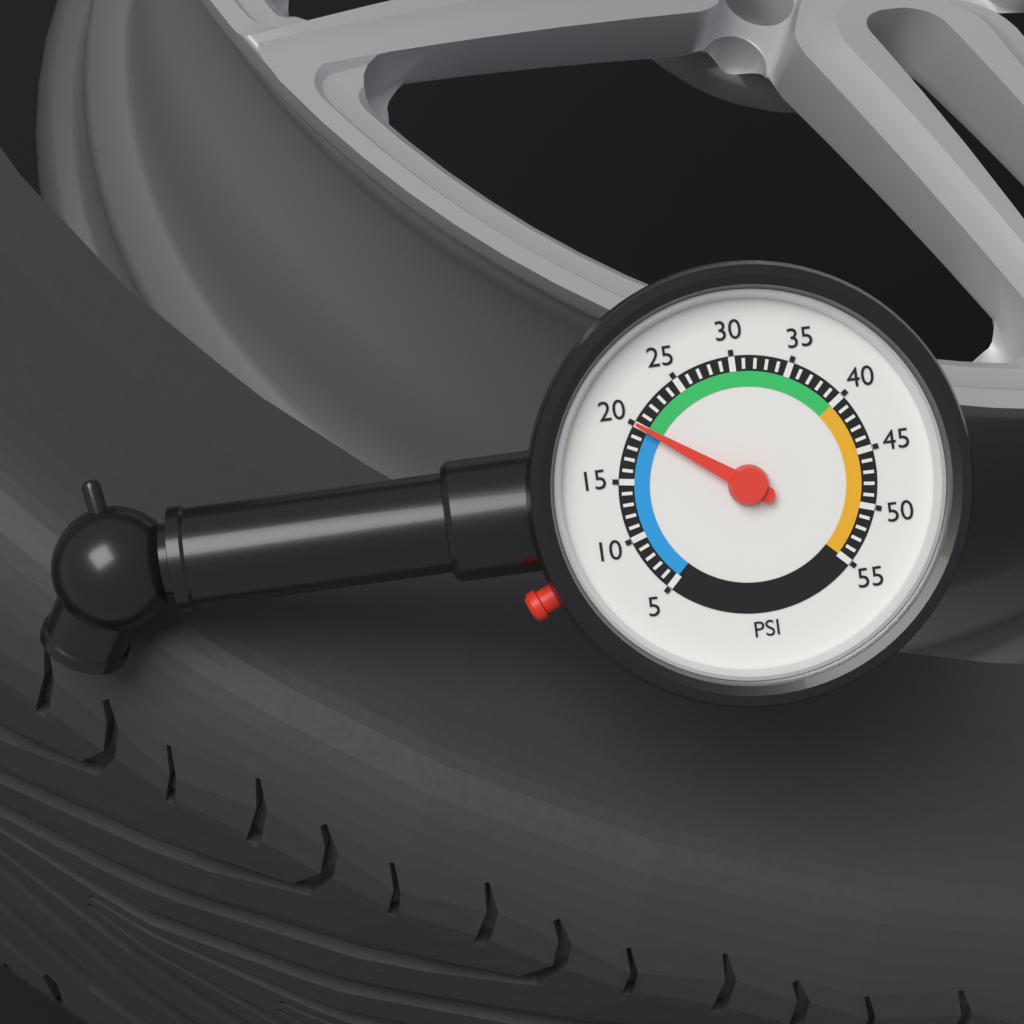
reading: 20 psi
